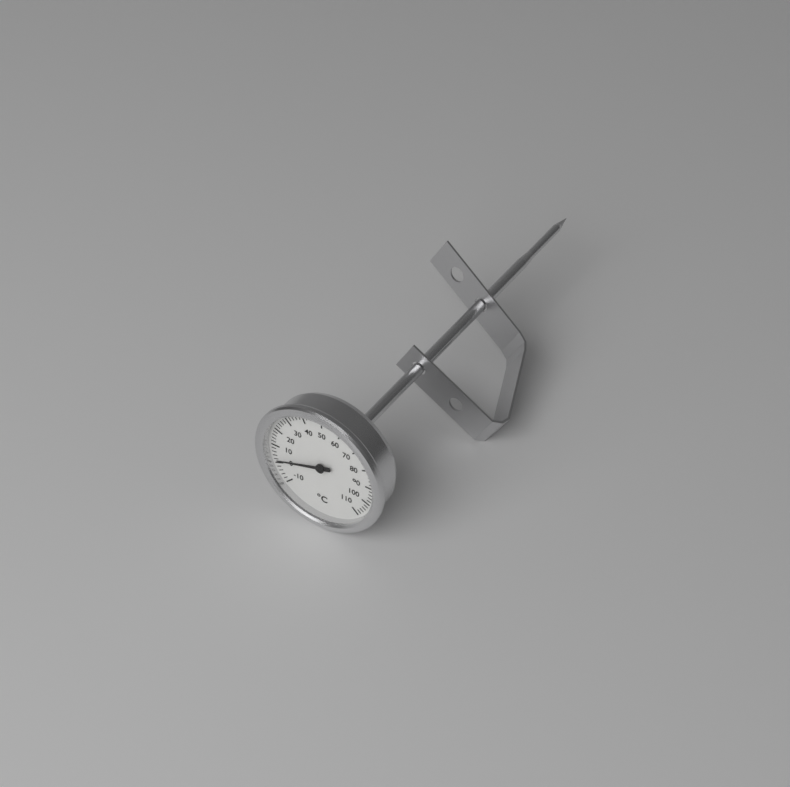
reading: 2 °C
